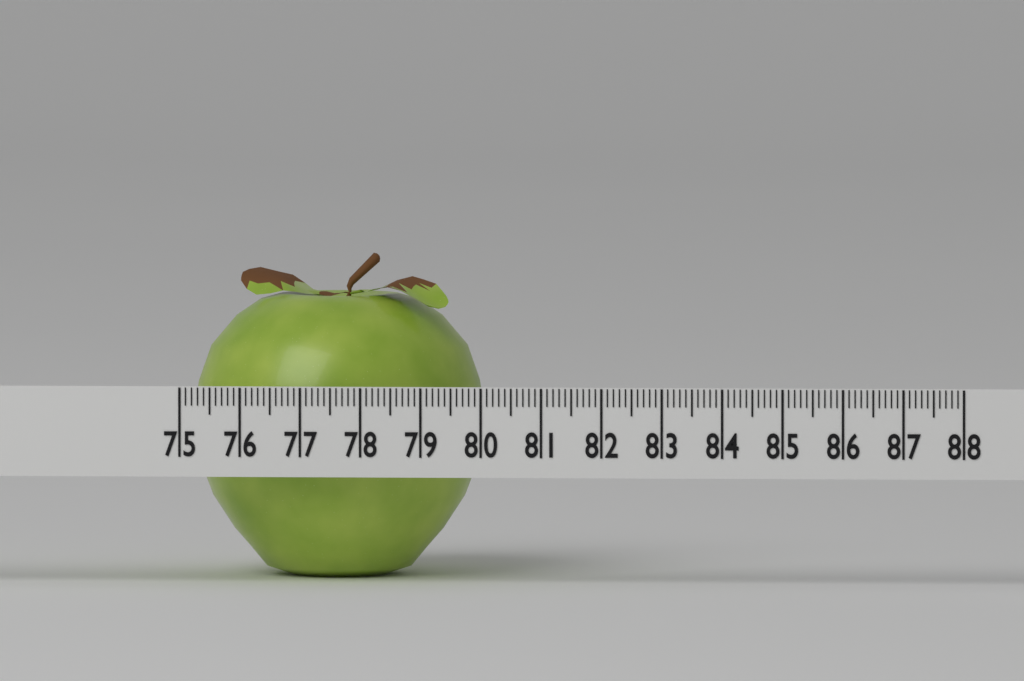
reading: 79.9 (no unit)
